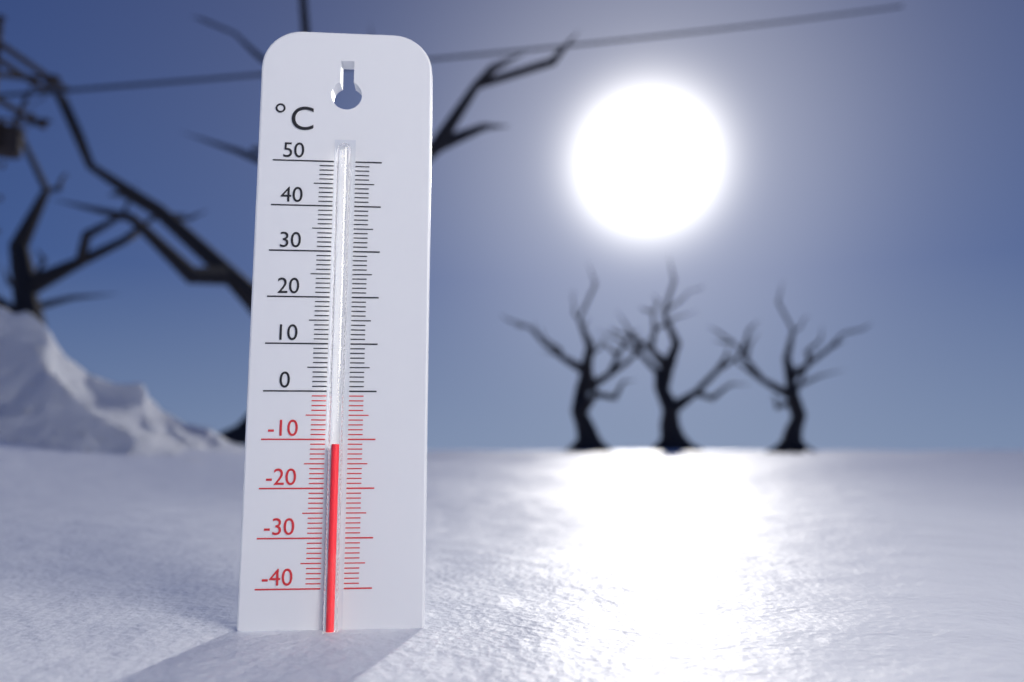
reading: -11 °C
